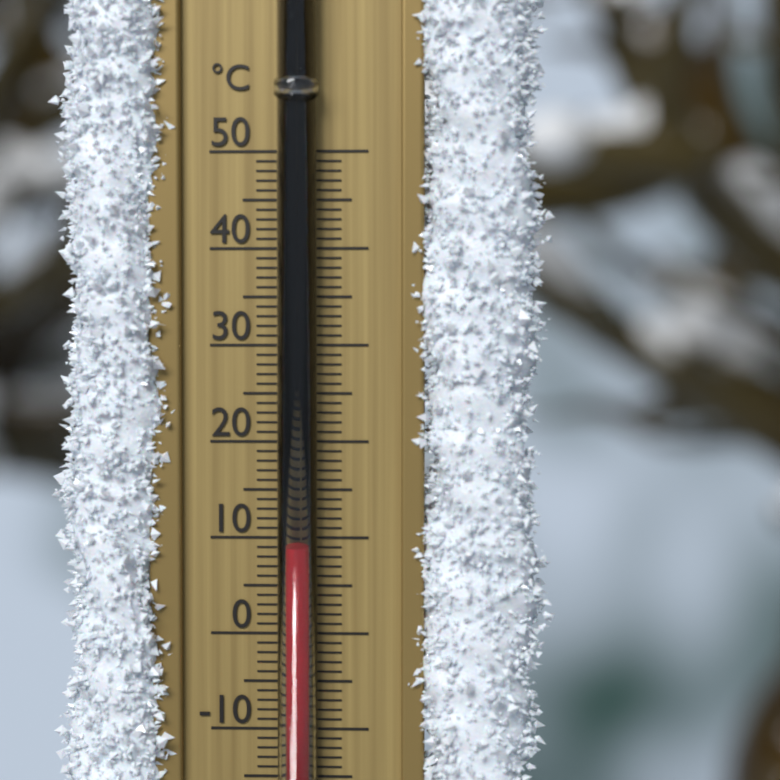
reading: 9 °C
